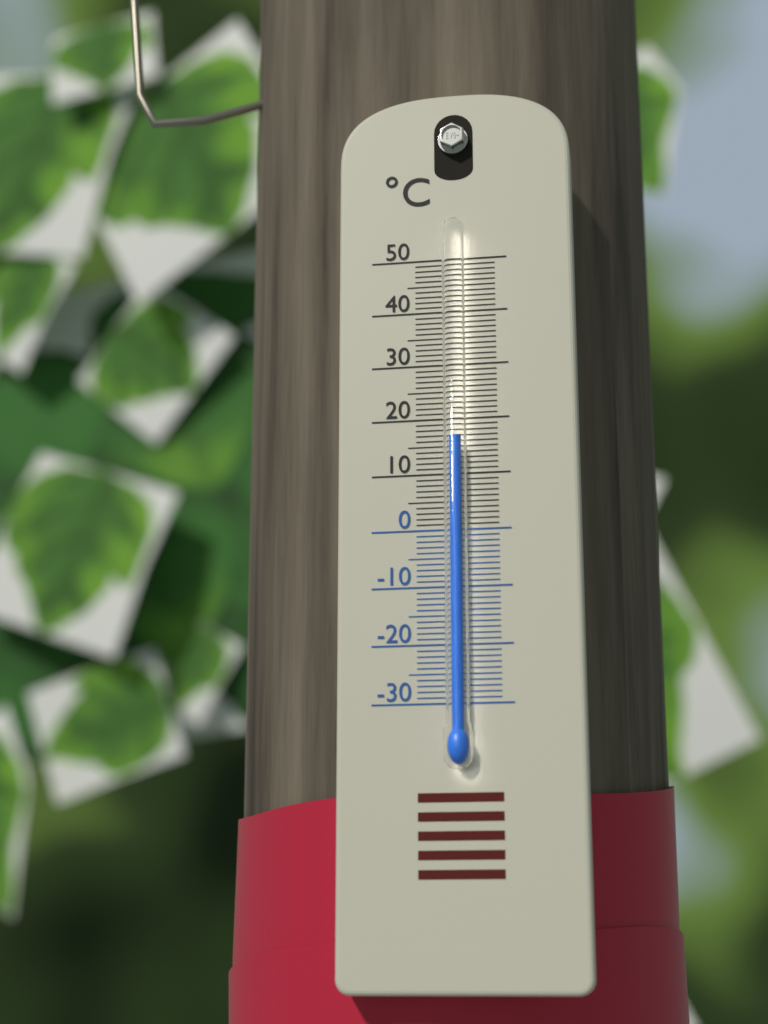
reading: 16 °C
